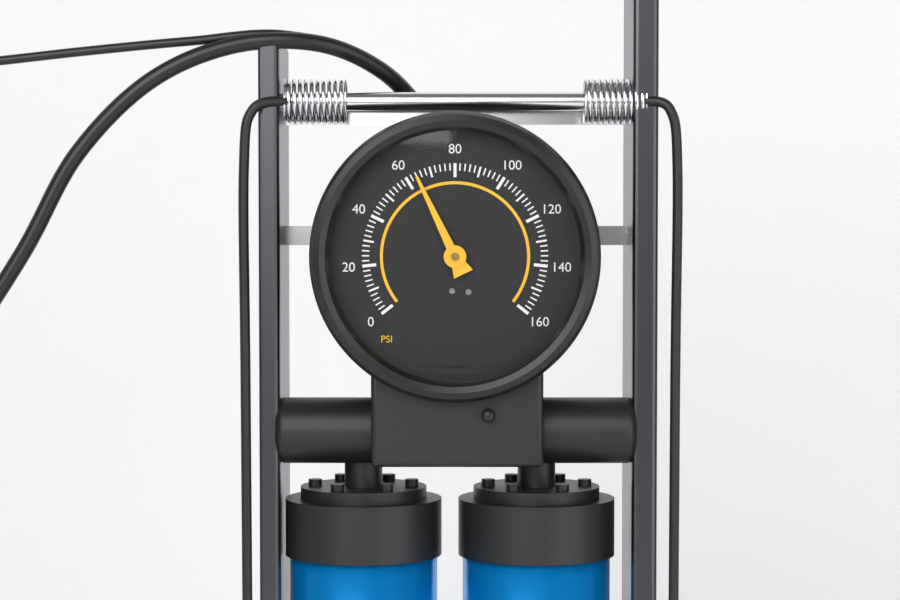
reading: 64 psi
